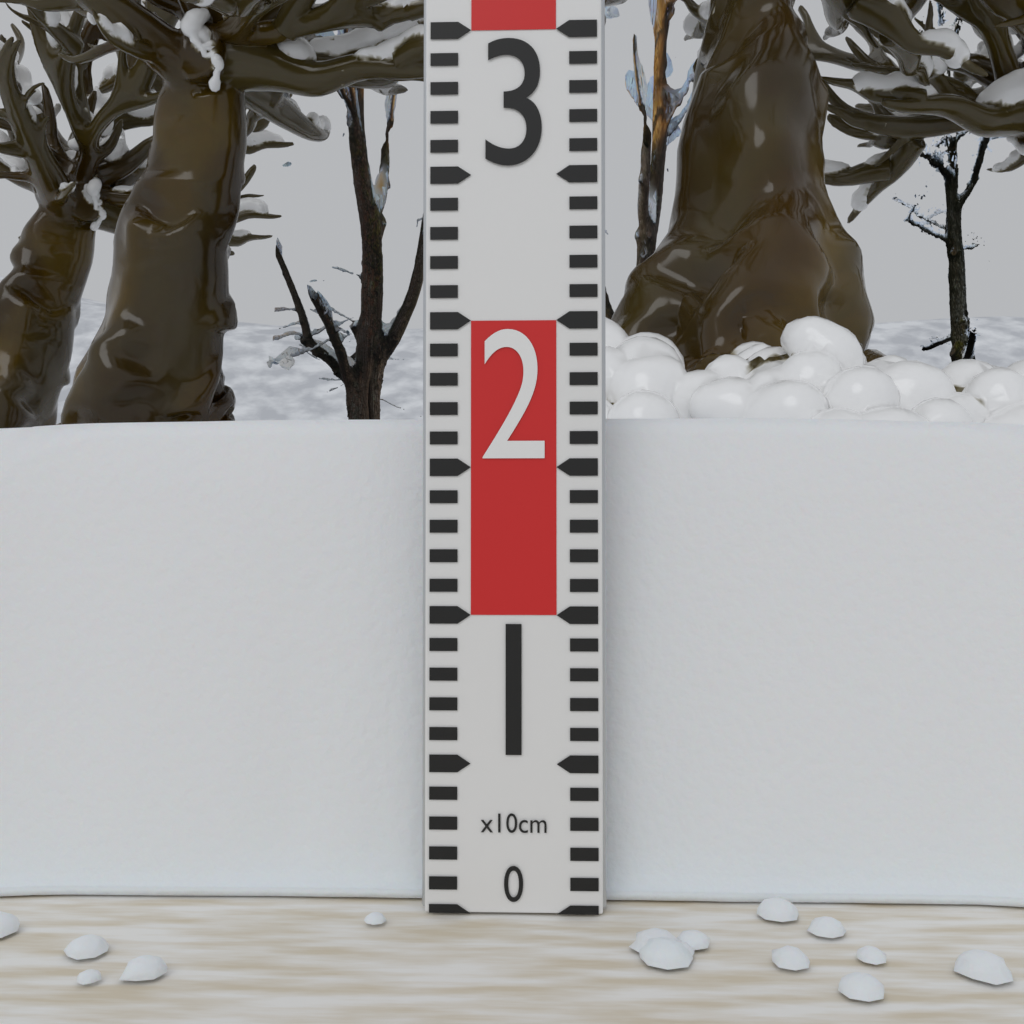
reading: 17 cm
